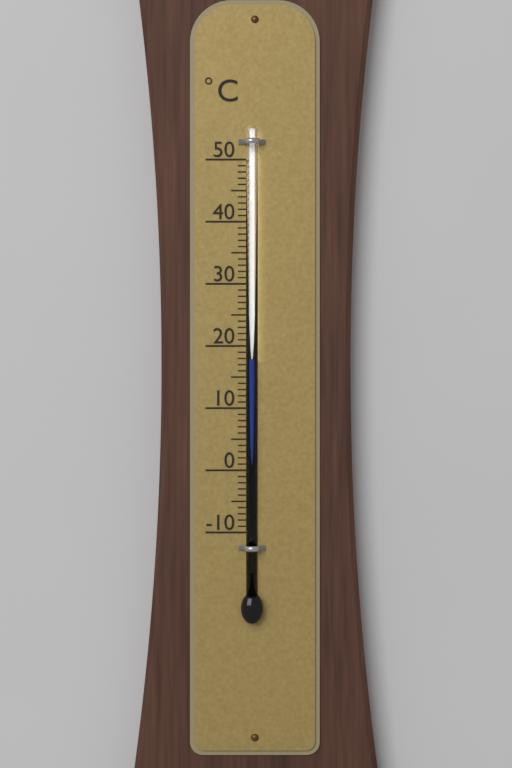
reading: 18 °C
